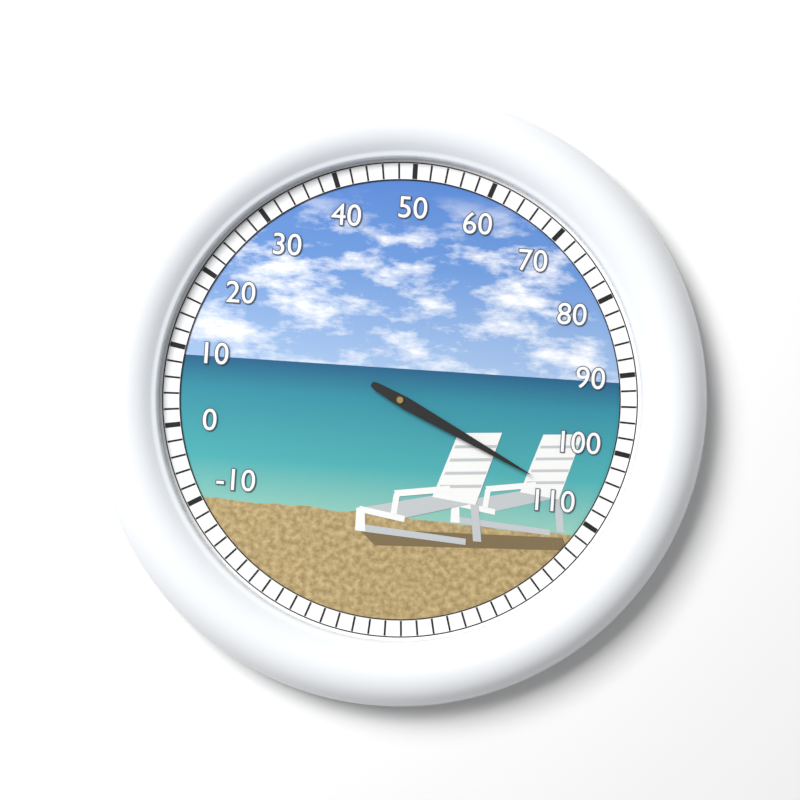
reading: 108 (no unit)
